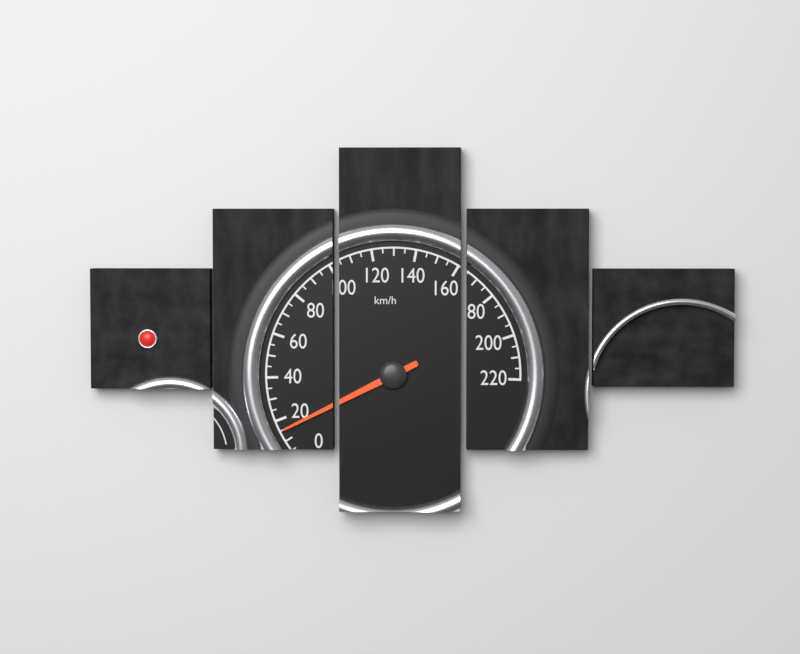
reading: 15 km/h
